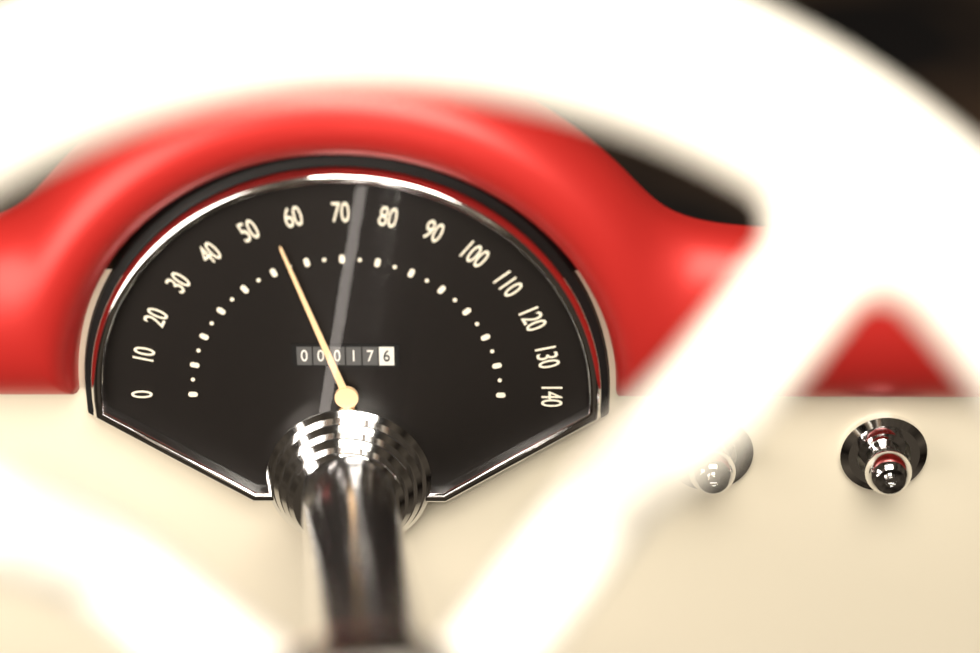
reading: 55 (no unit)
